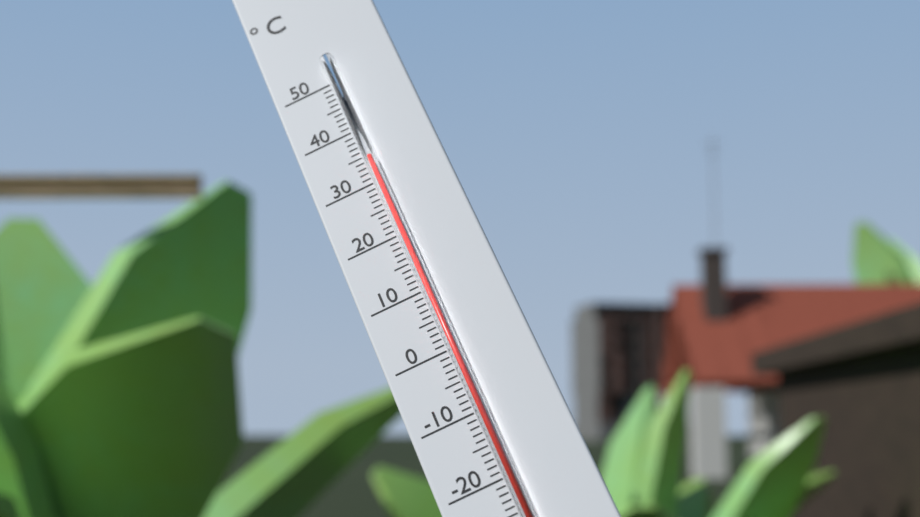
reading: 34 °C
